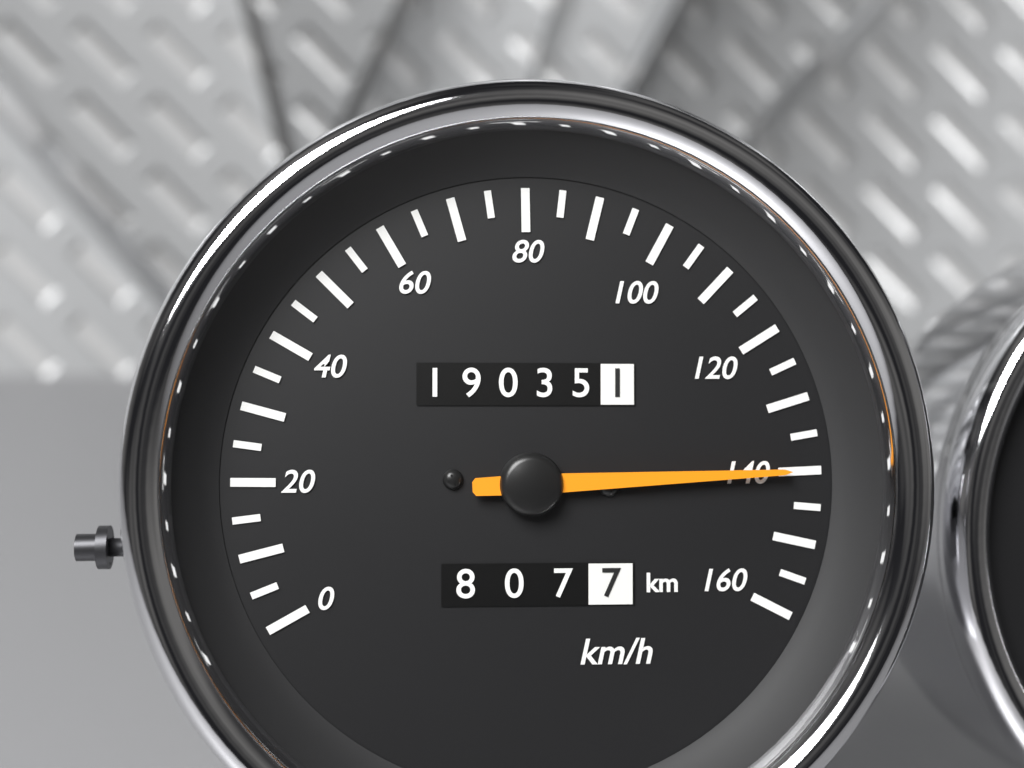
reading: 140 km/h
